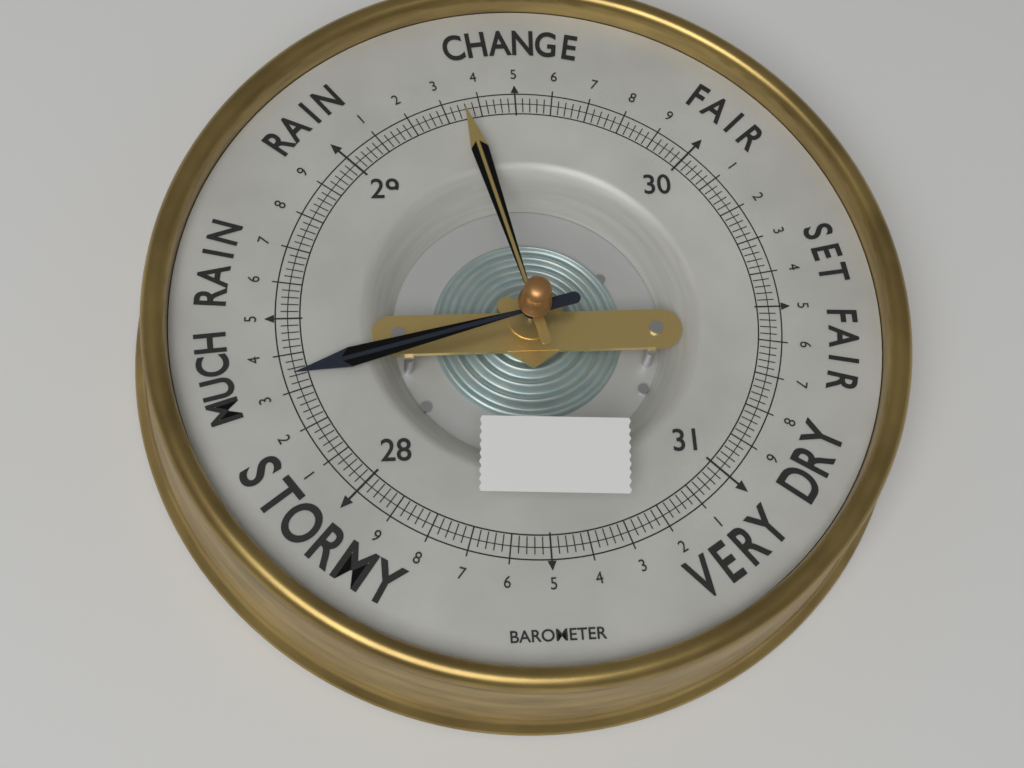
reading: 28.34 (no unit)
